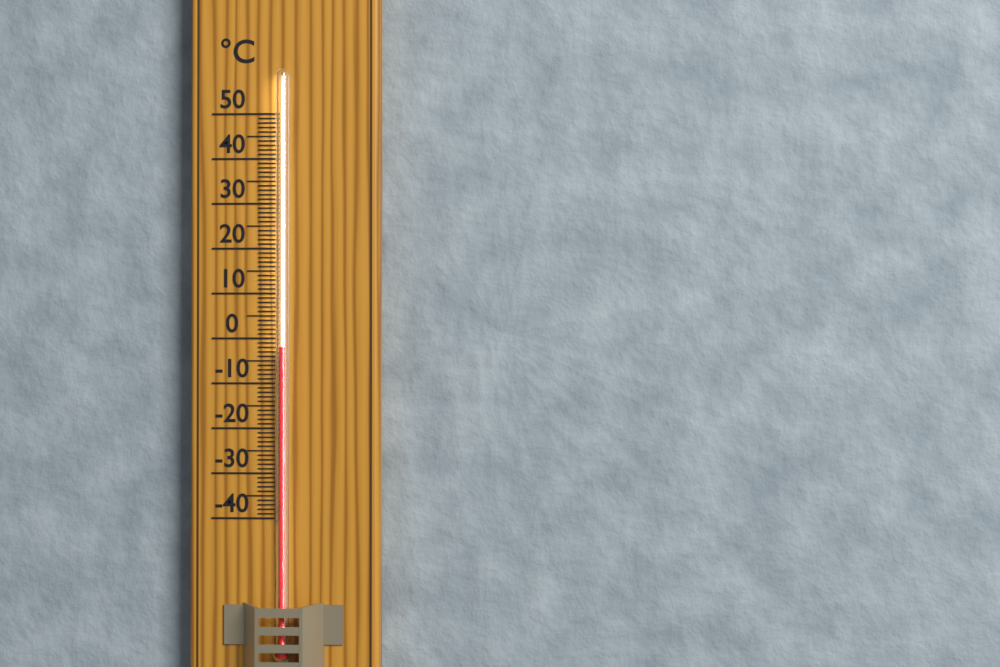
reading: -2 °C
